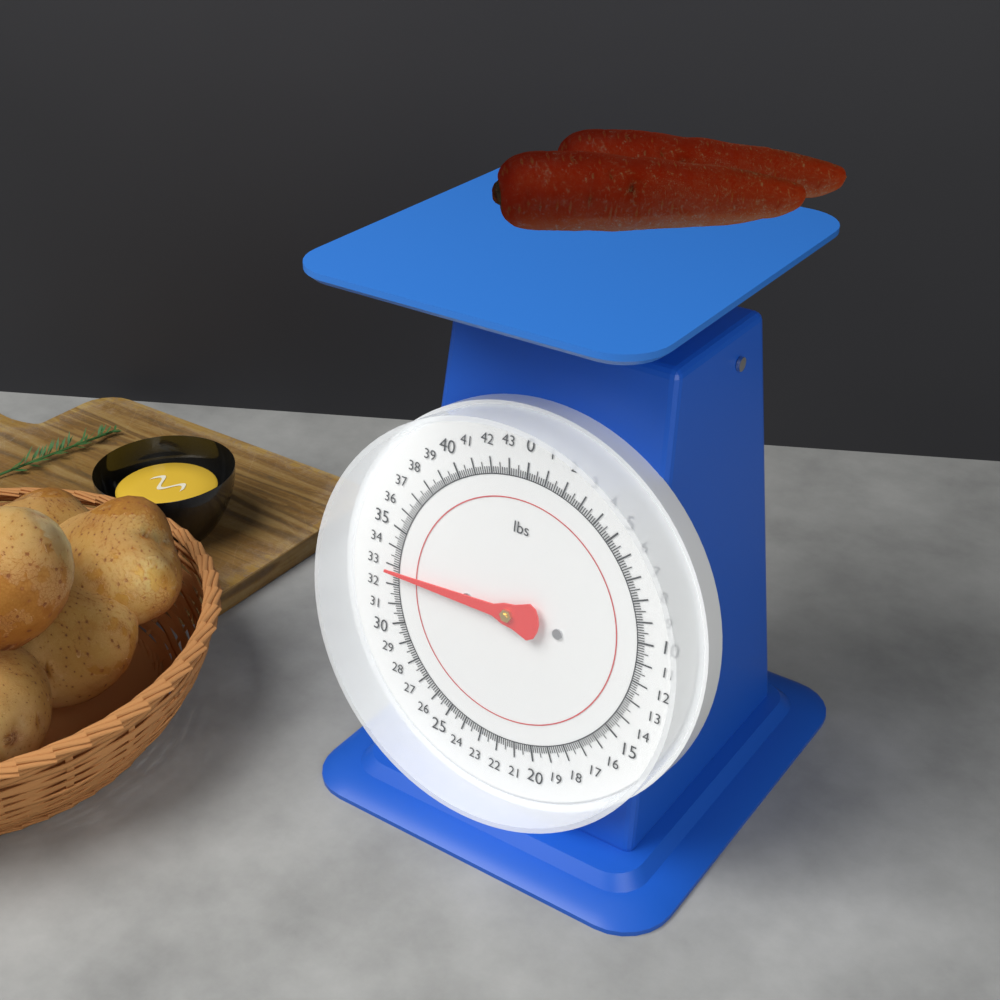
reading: 32.750 lbs
